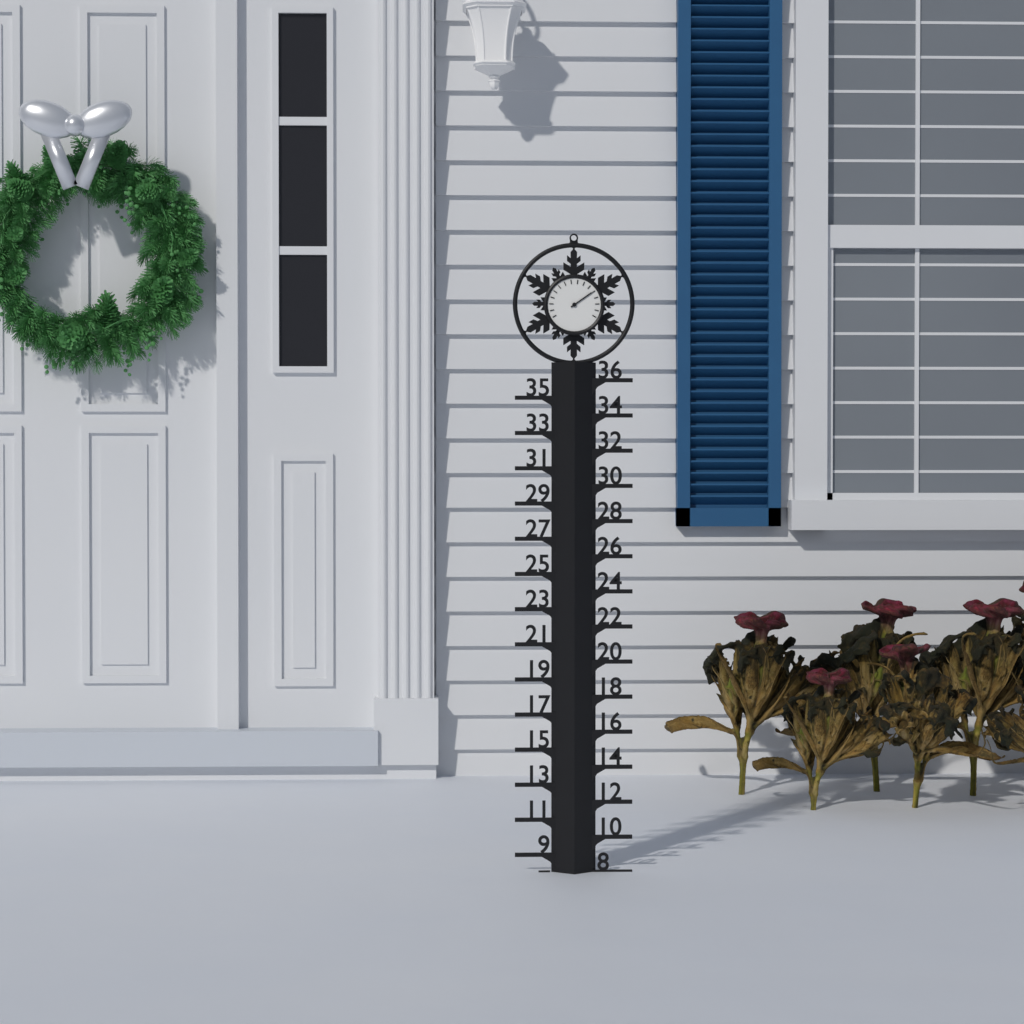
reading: 8 (no unit)
